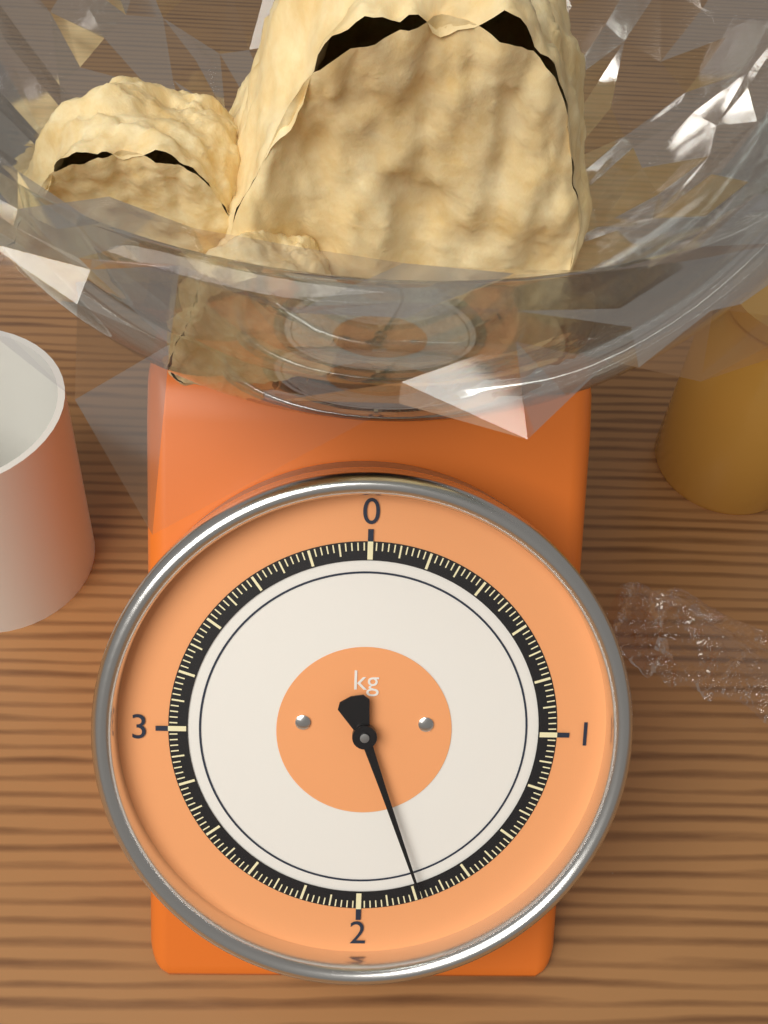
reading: 1.78 kg
